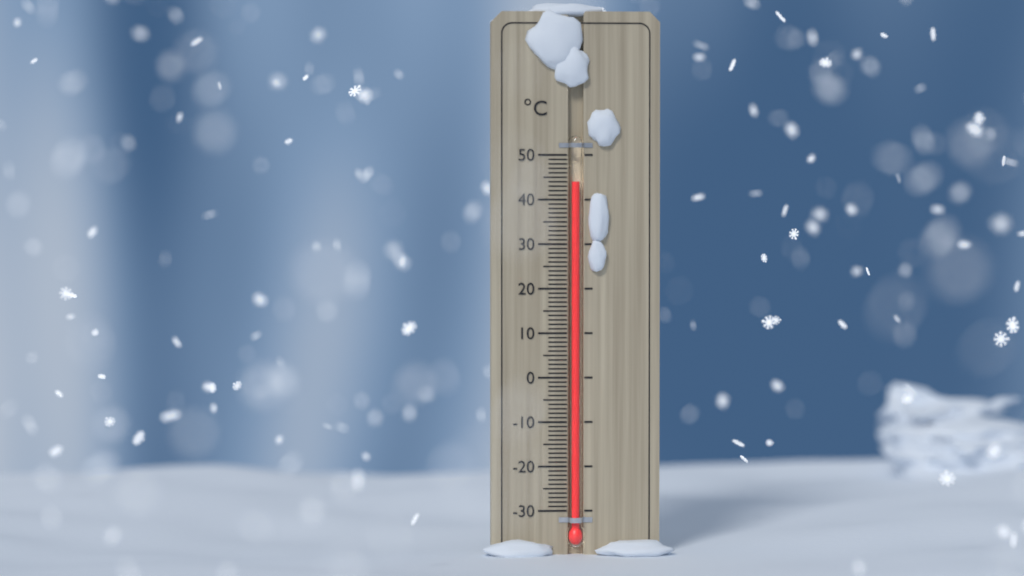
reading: 44 °C
